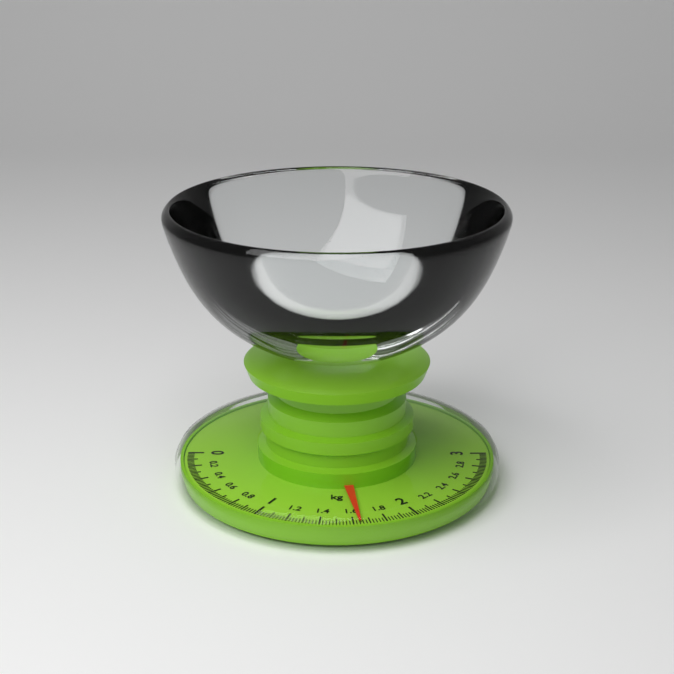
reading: 1.64 kg
